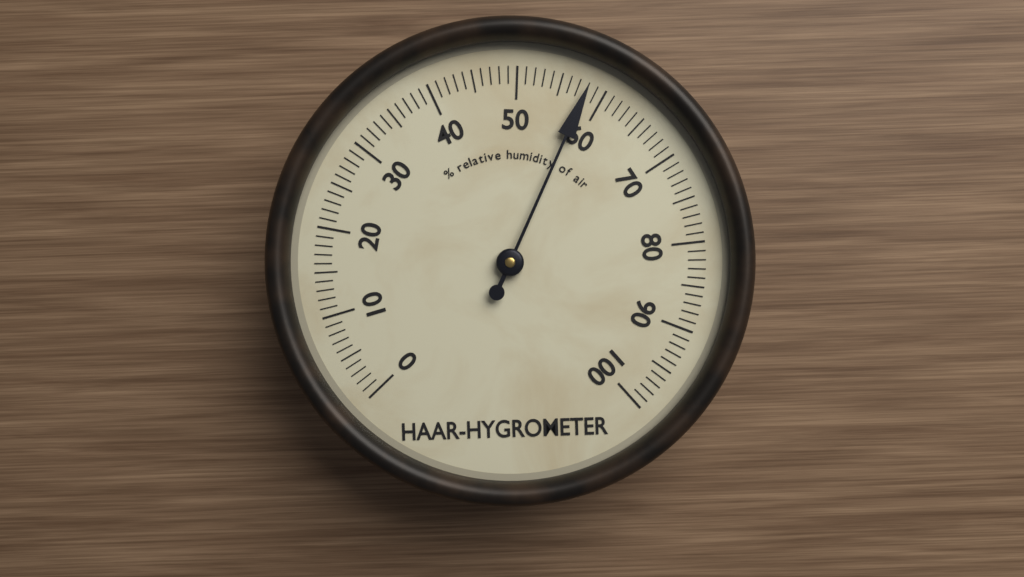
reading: 58 %
